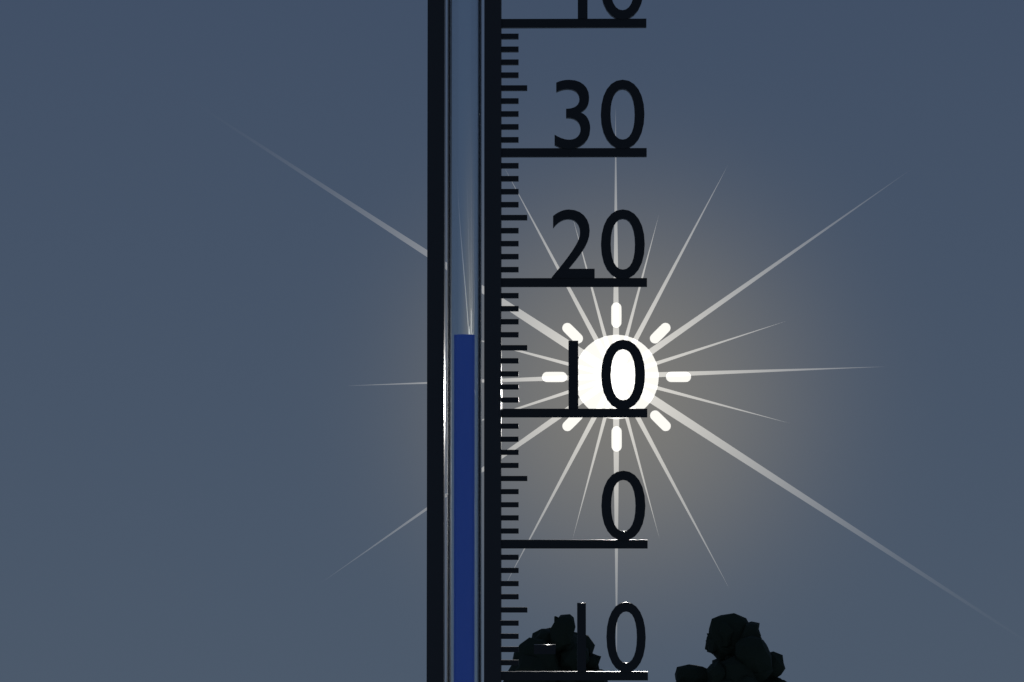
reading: 16 (no unit)
